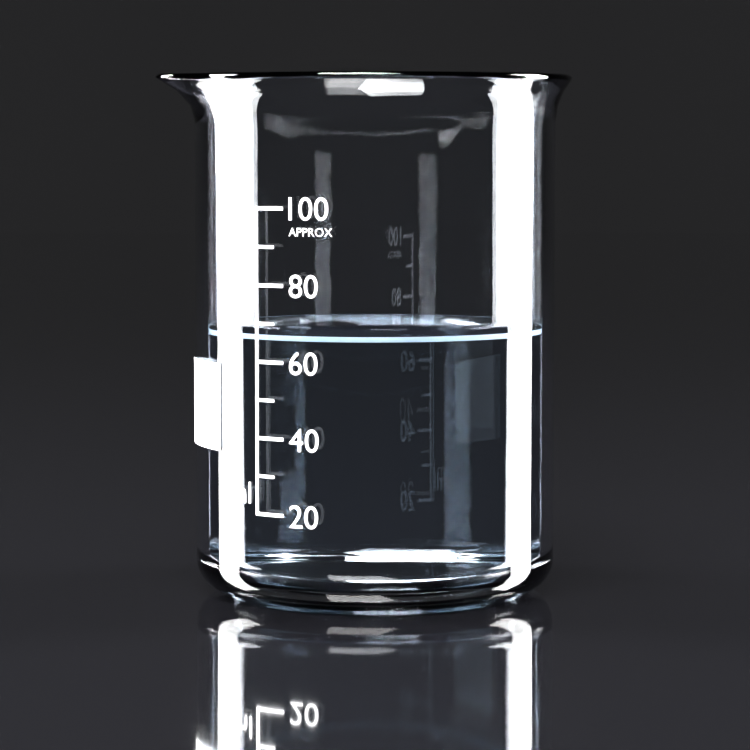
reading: 67 ml
